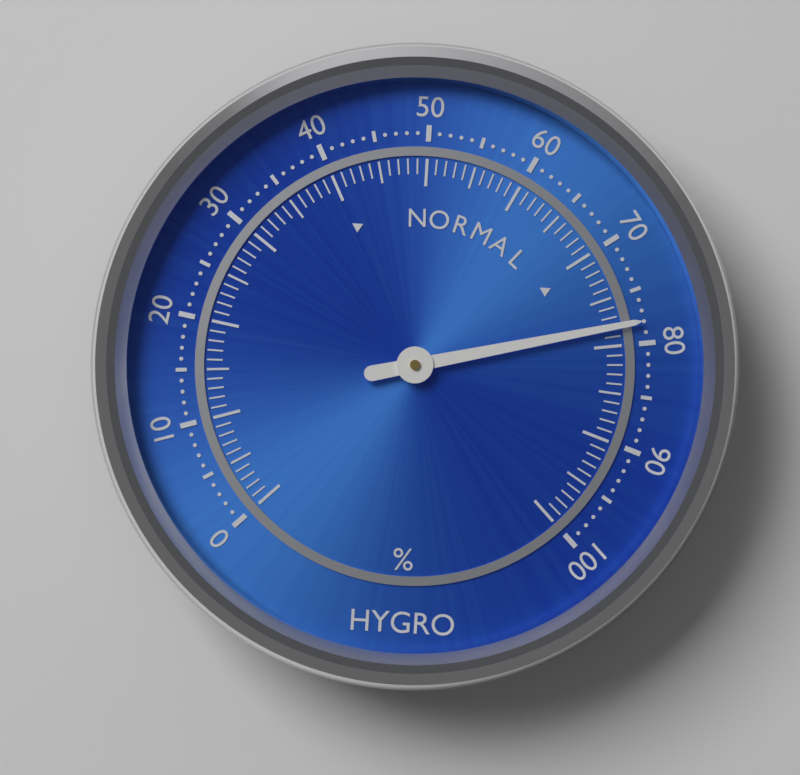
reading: 78 %
